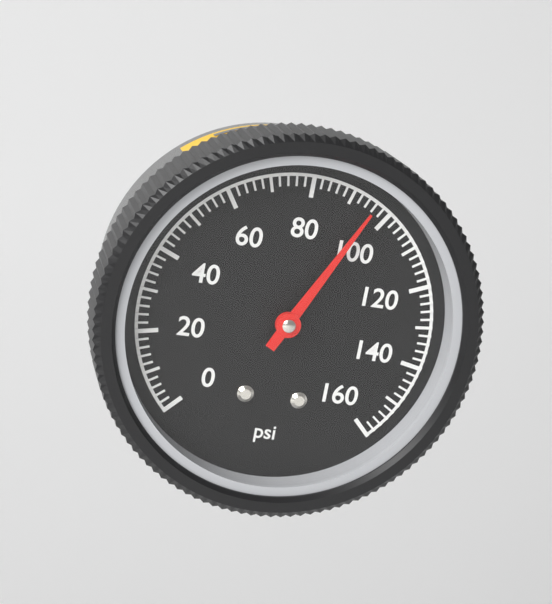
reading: 96 psi
